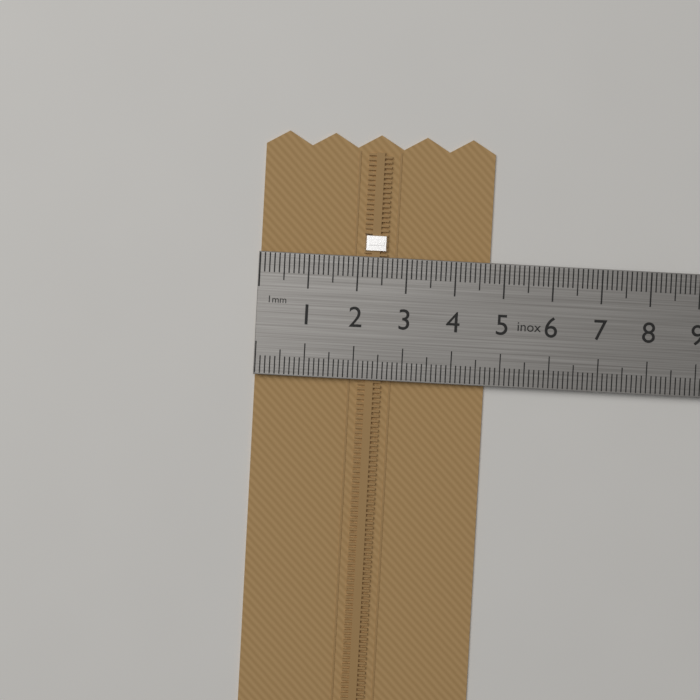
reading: 4.7 cm
